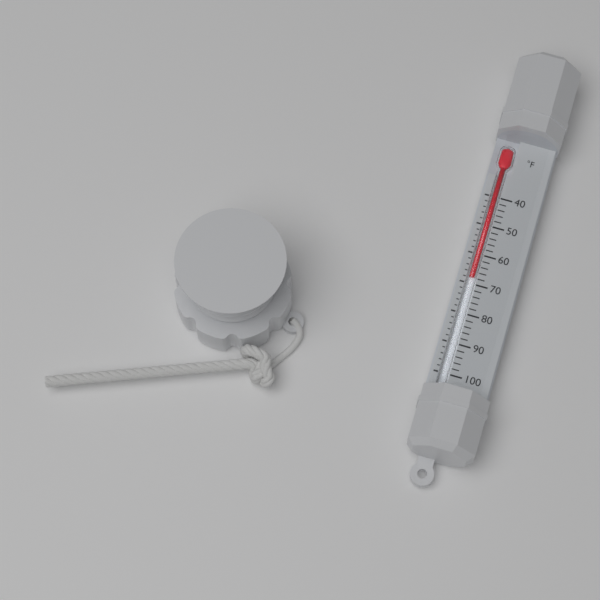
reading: 68 °F
